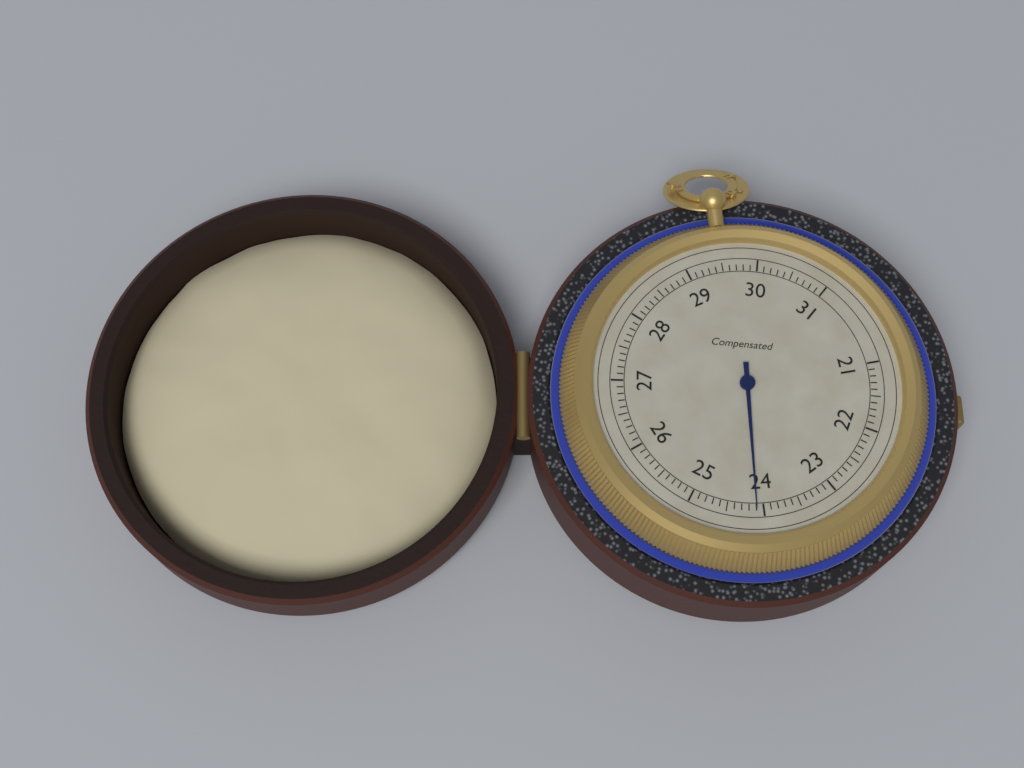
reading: 24.1 (no unit)
